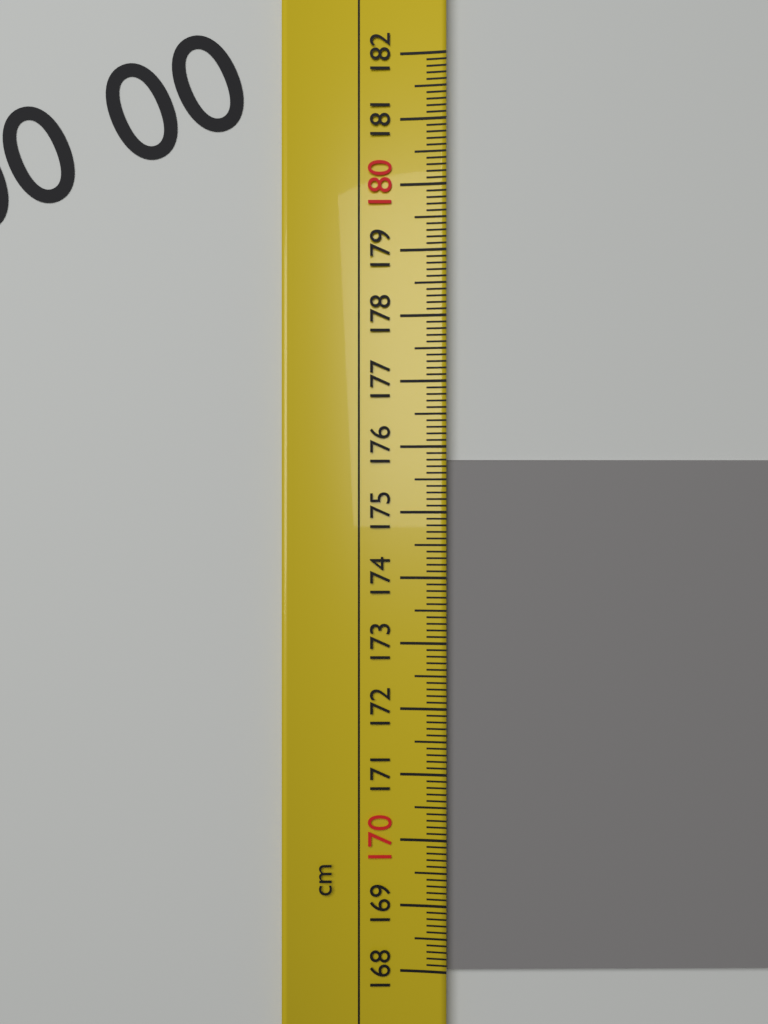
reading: 175.8 cm
